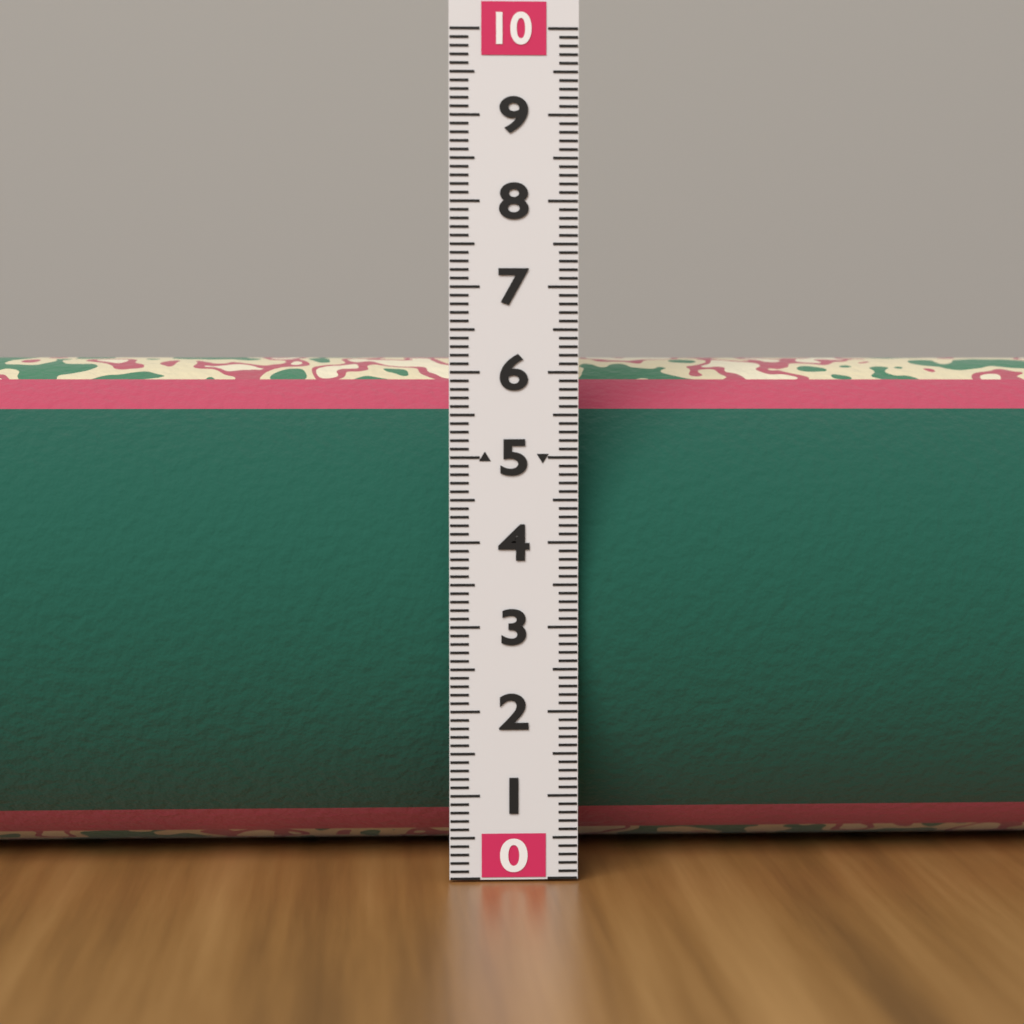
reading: 6.2 (no unit)
